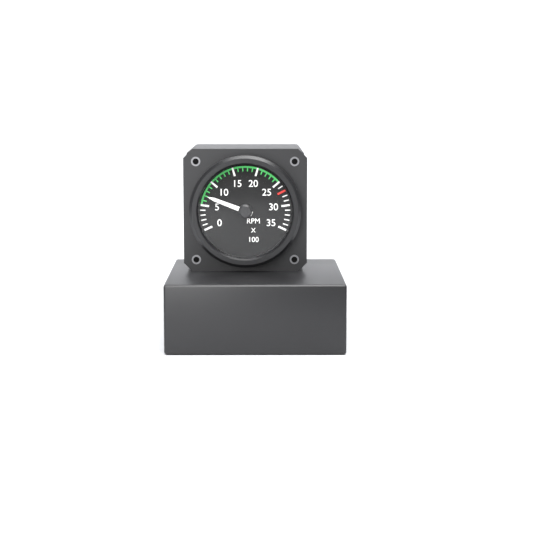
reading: 700 RPM
